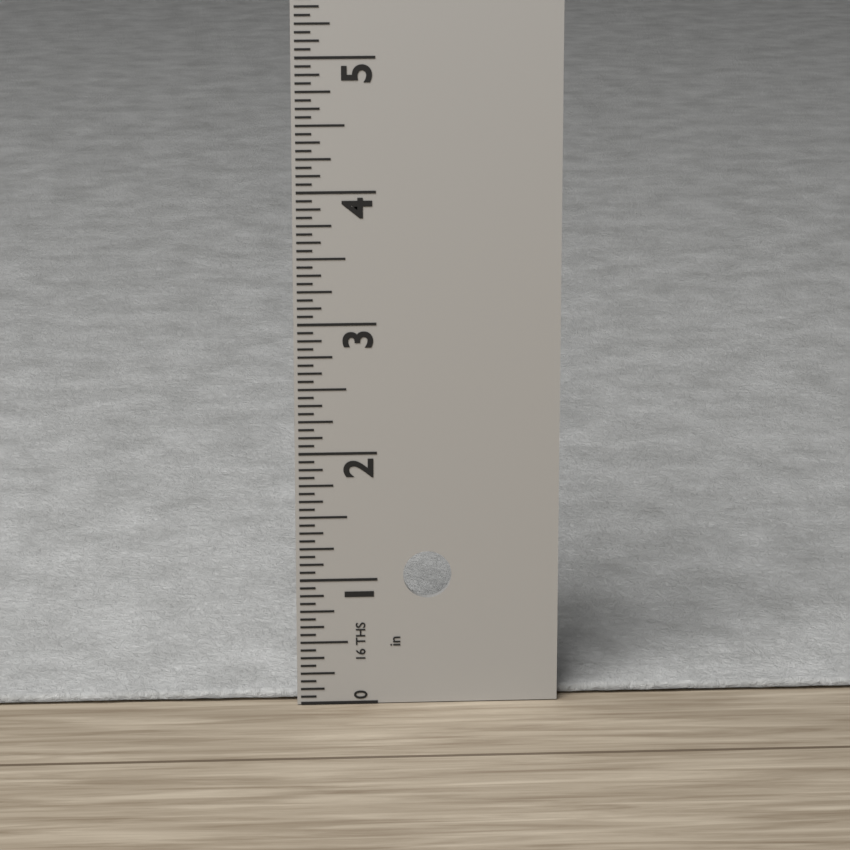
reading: 0.0625 in
